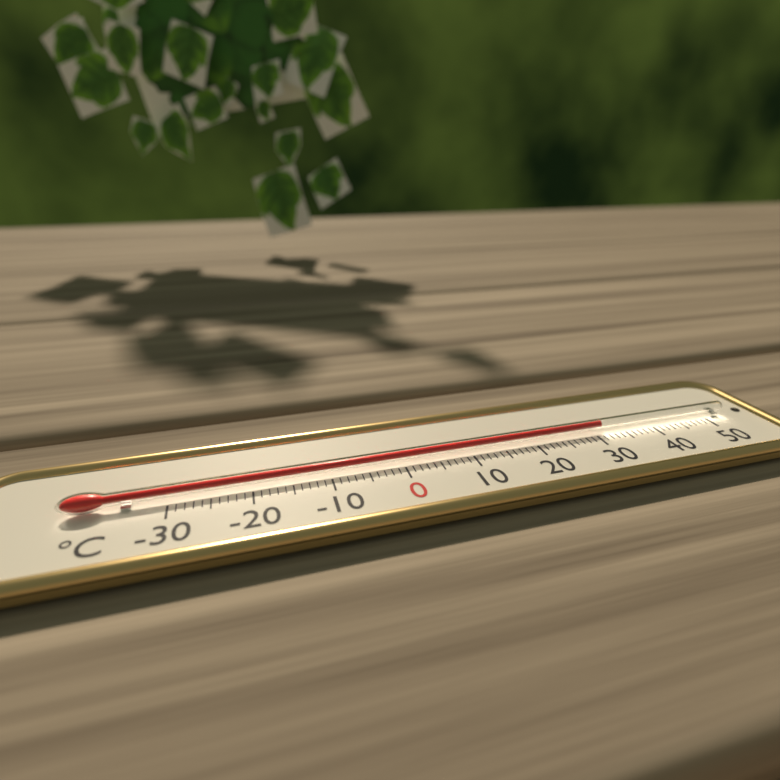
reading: 31 °C
